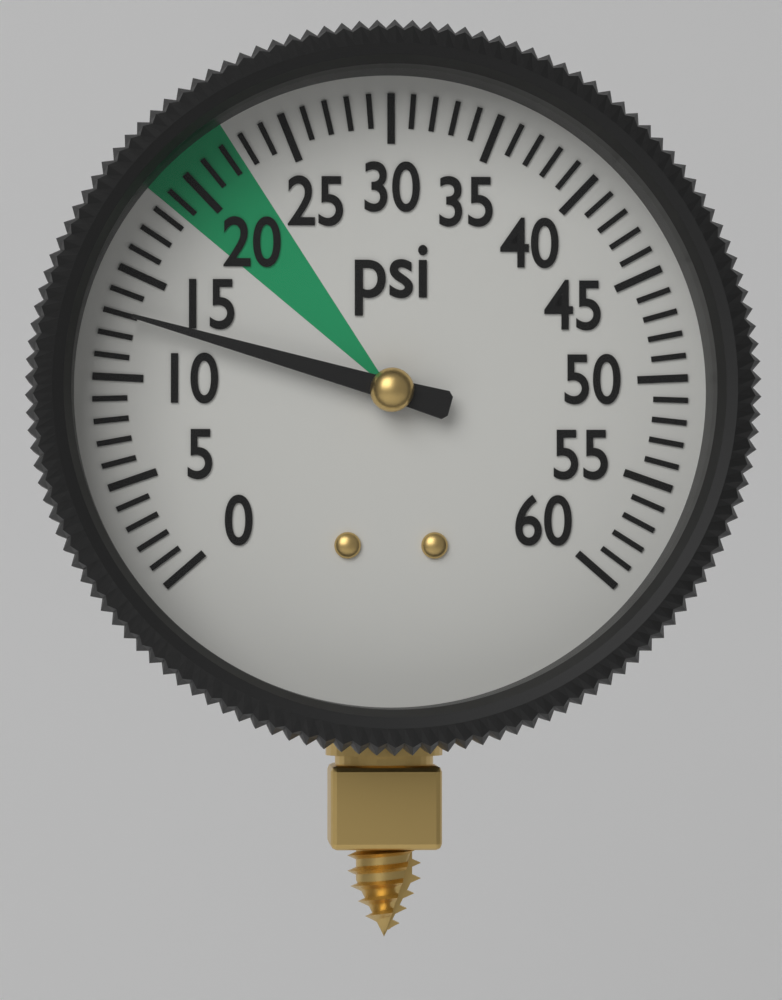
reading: 13 psi
